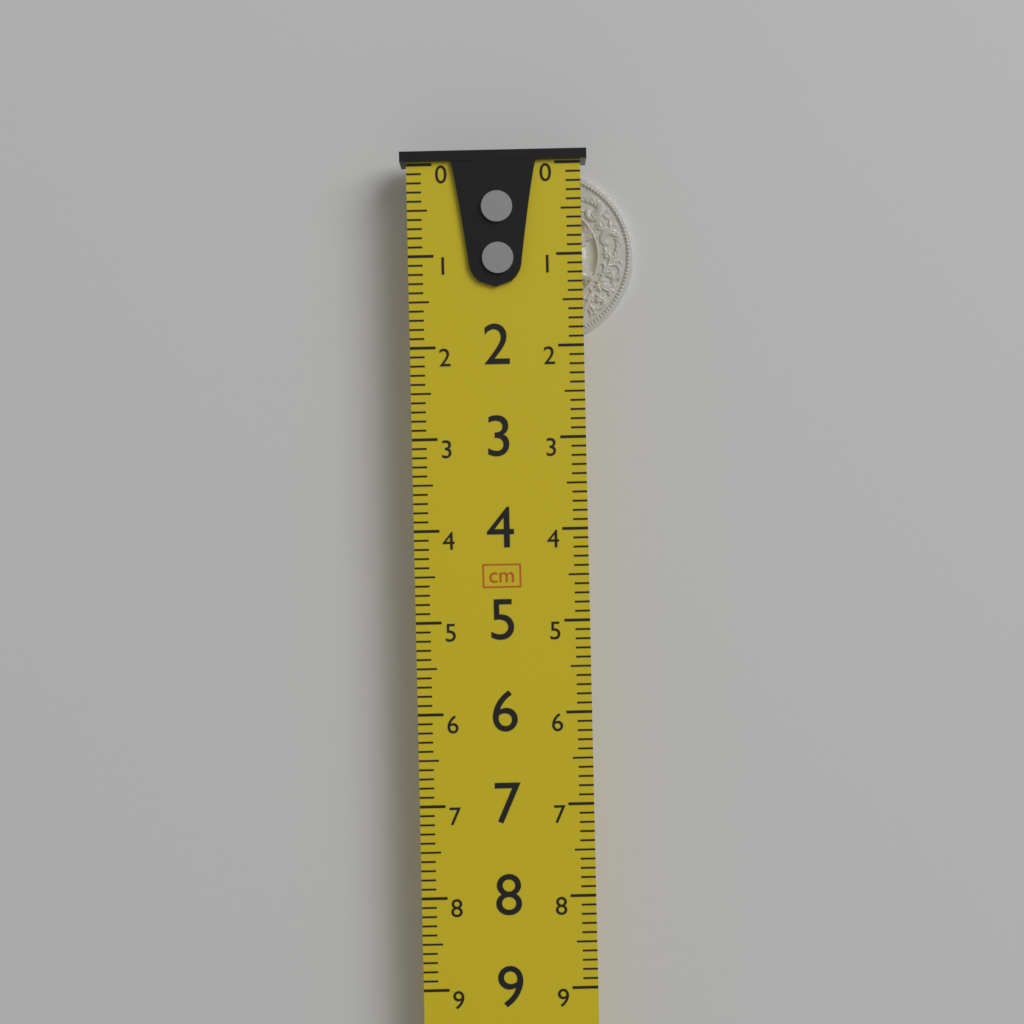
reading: 1.9 cm
